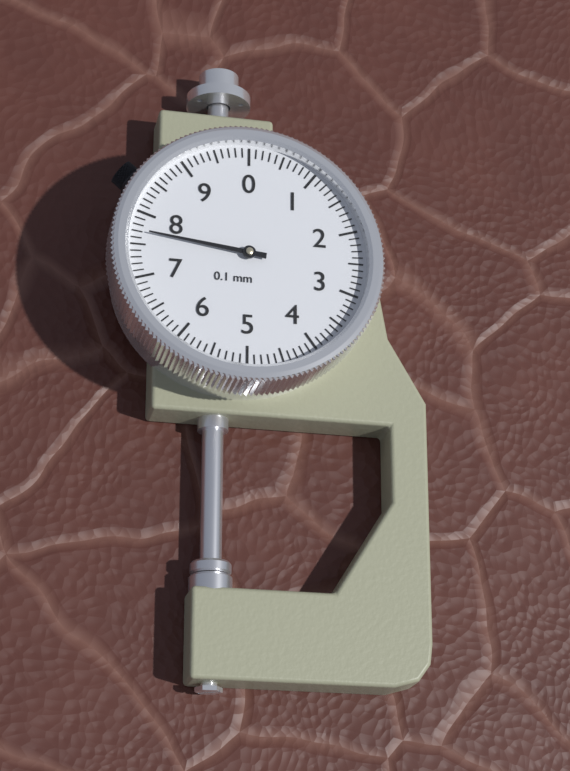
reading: 7.7 mm
